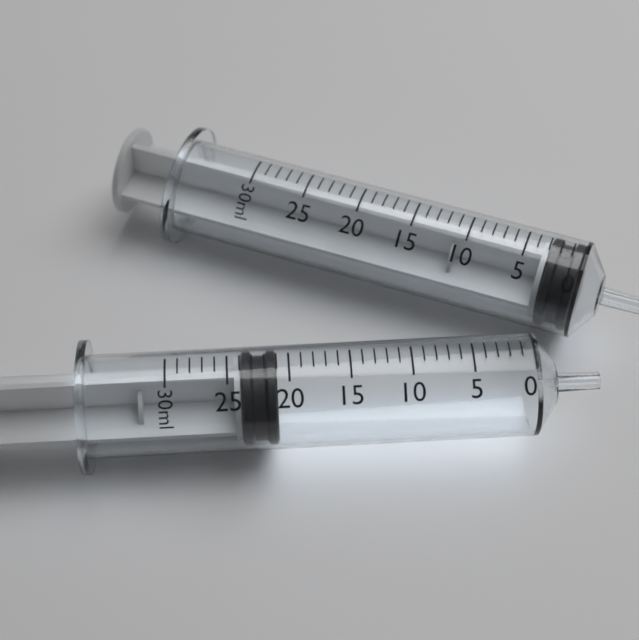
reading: 21 ml
